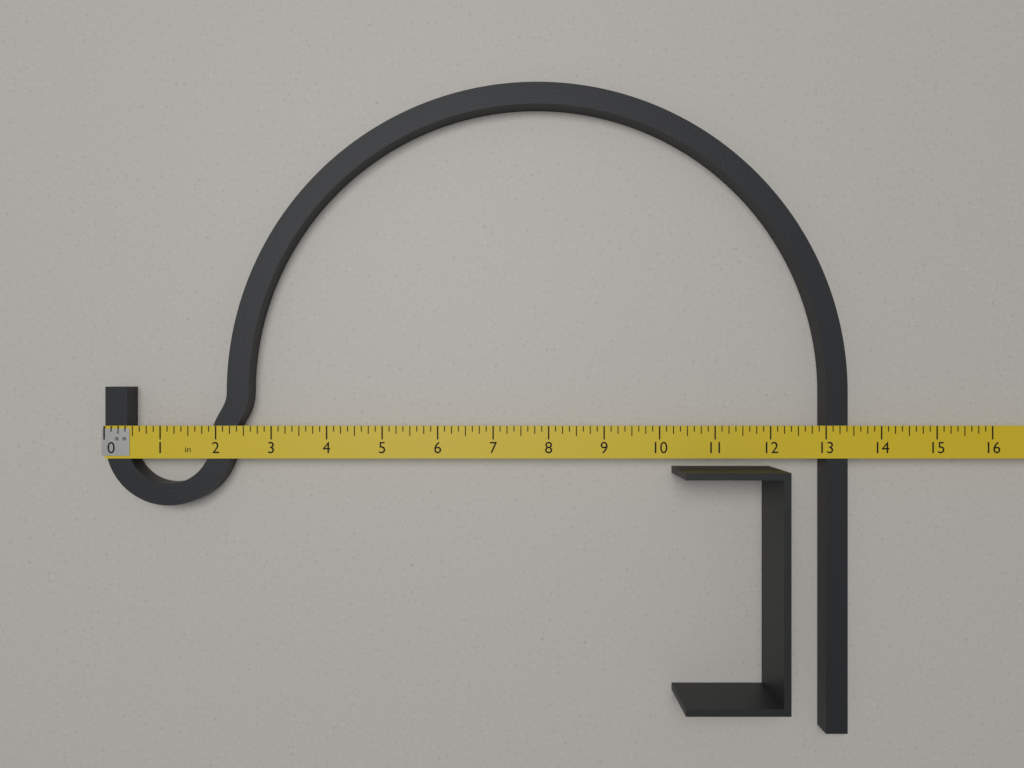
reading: 13.400 in
